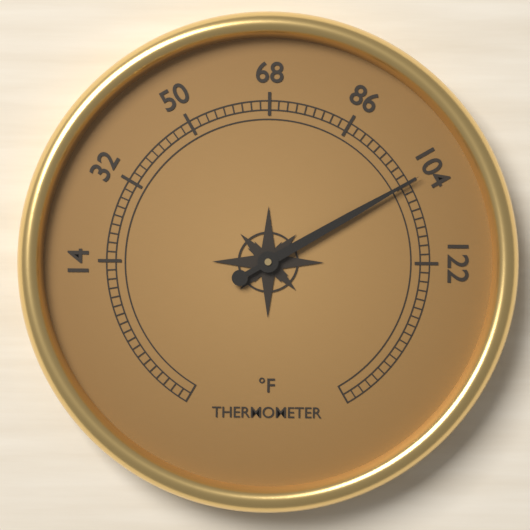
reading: 104 °F
